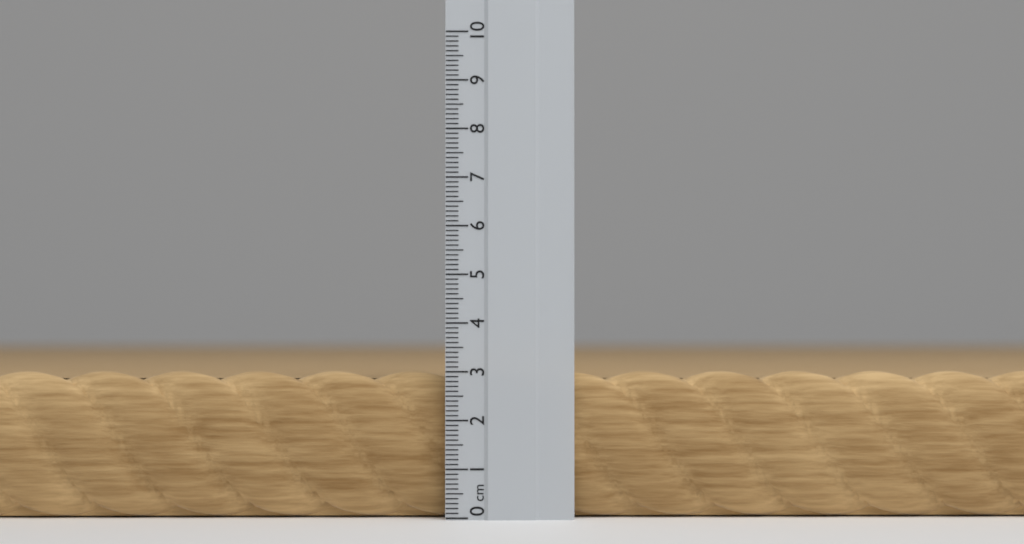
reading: 3.0 cm
